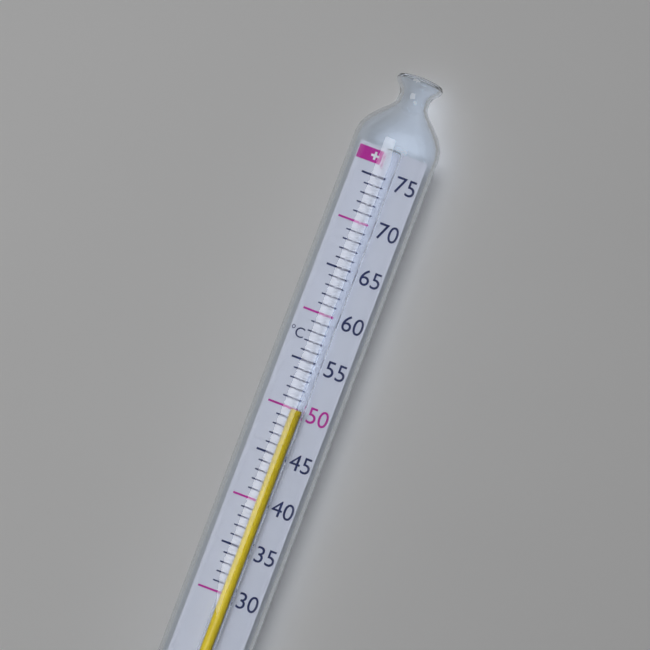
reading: 50 °C
